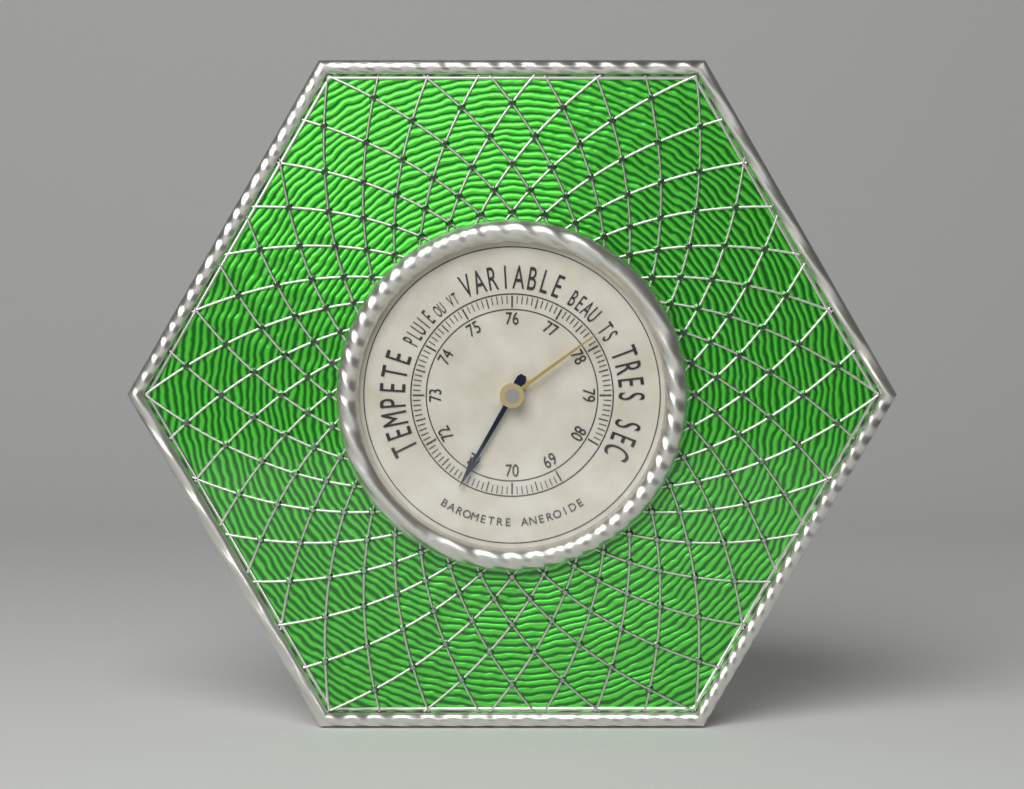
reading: 71.0 (no unit)
